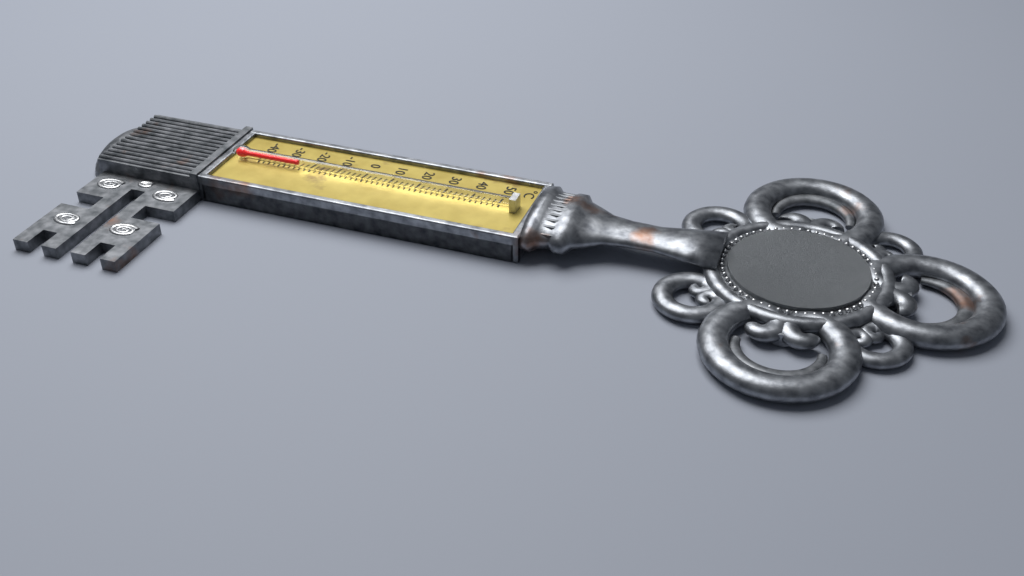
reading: -24 °C
